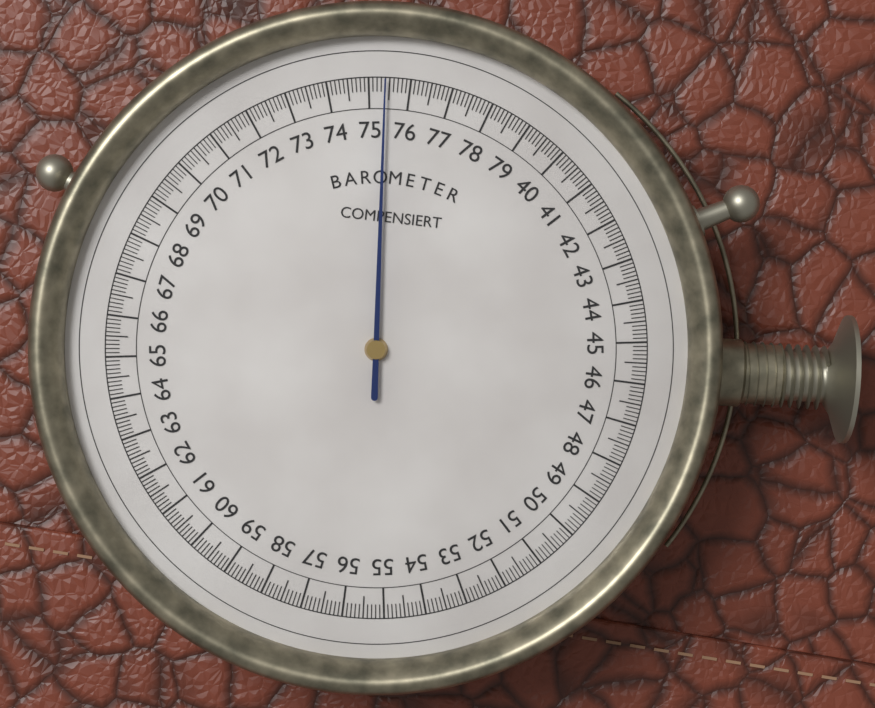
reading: 75.4 (no unit)
